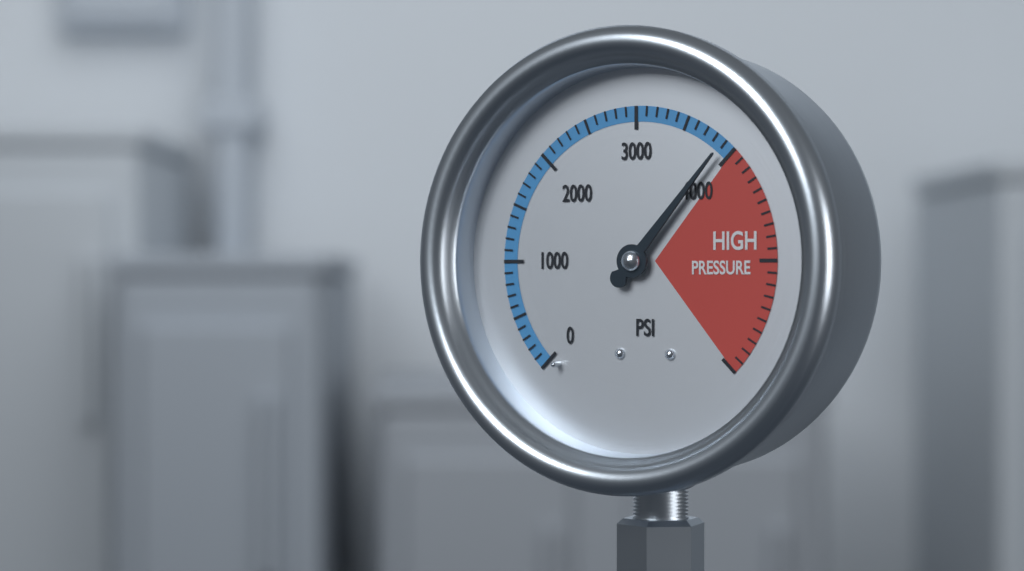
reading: 3900 psi
